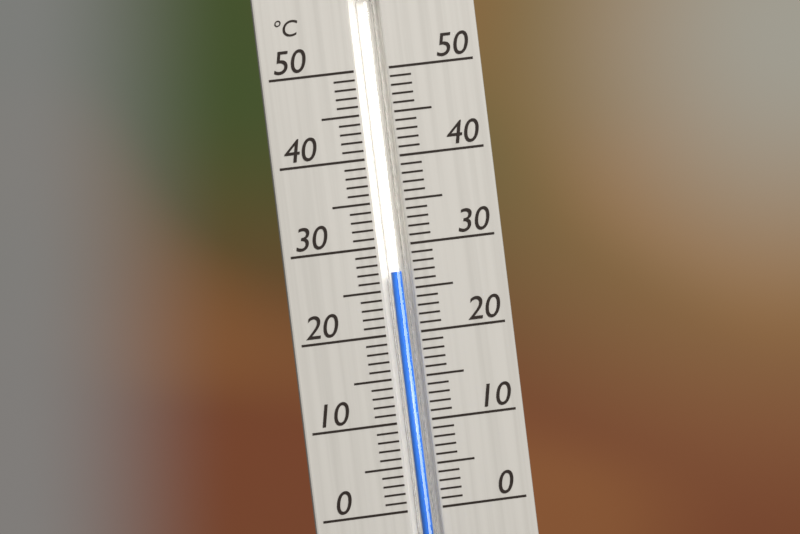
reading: 27 °C
